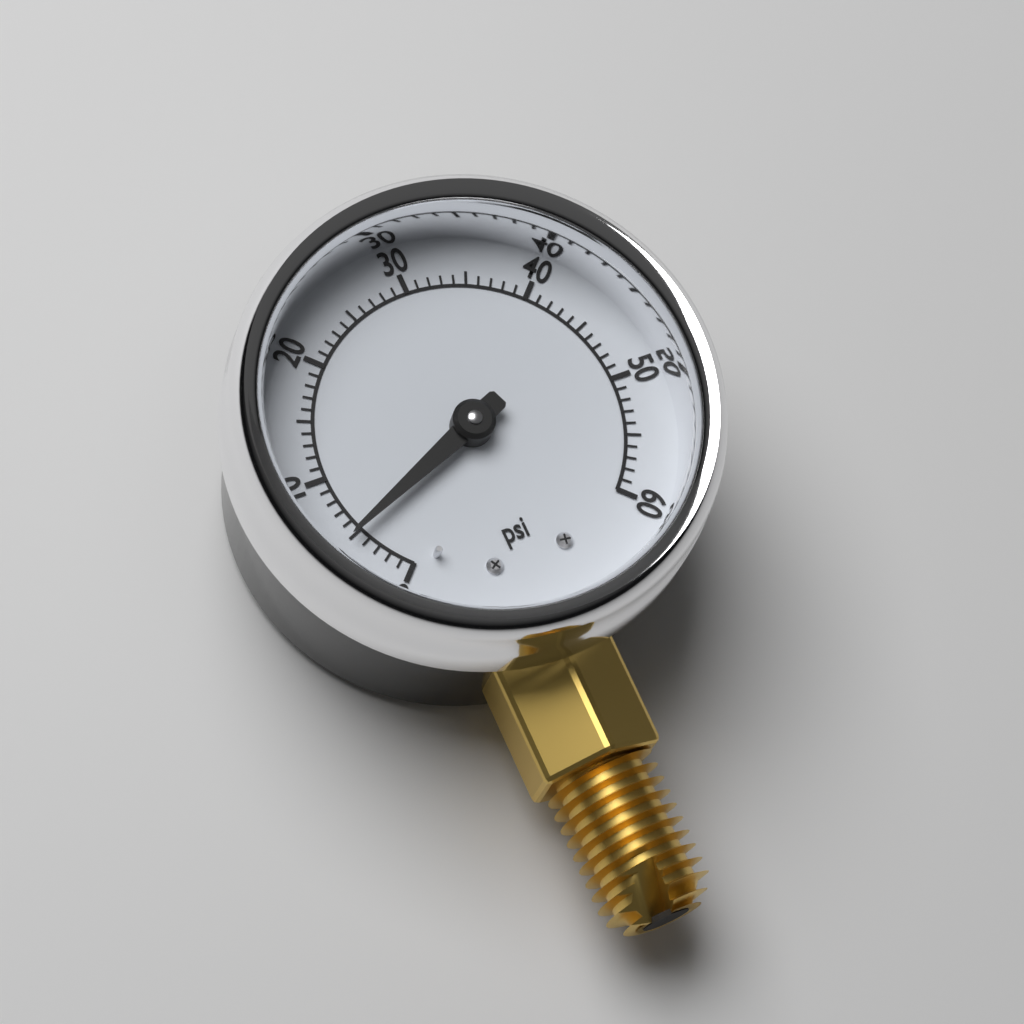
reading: 5 psi
